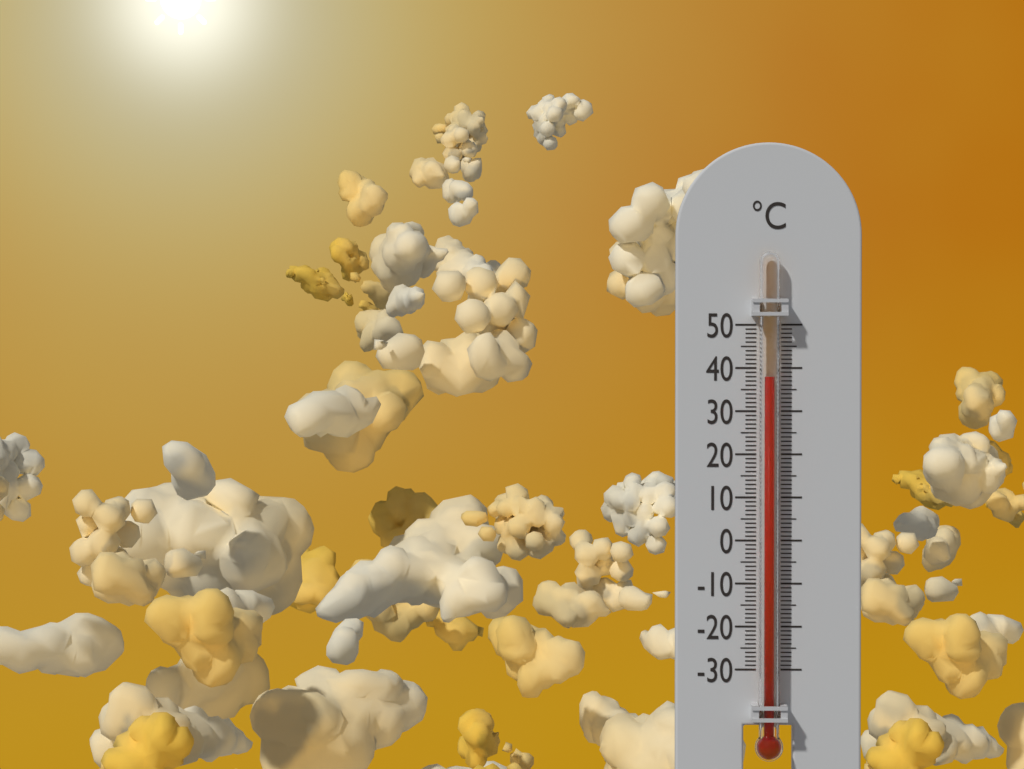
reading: 38 °C
